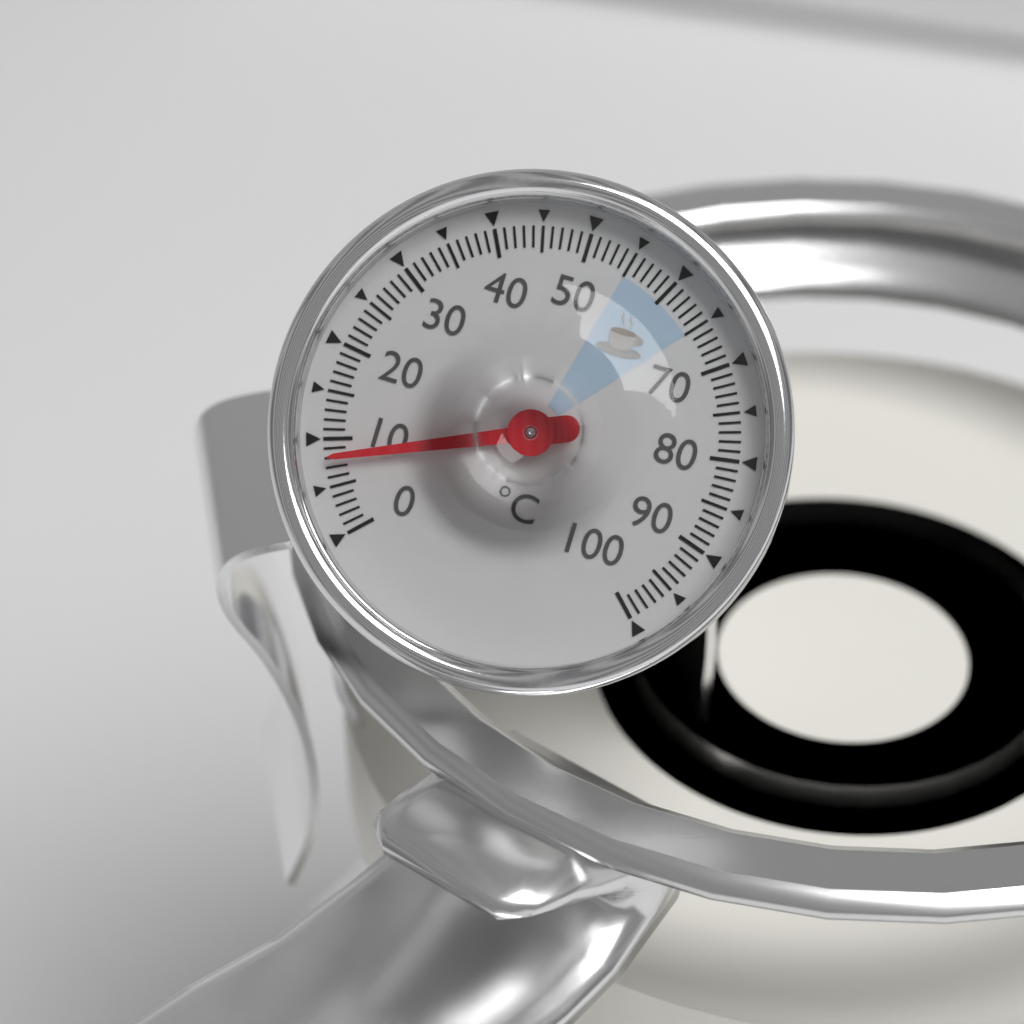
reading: 8 °C
